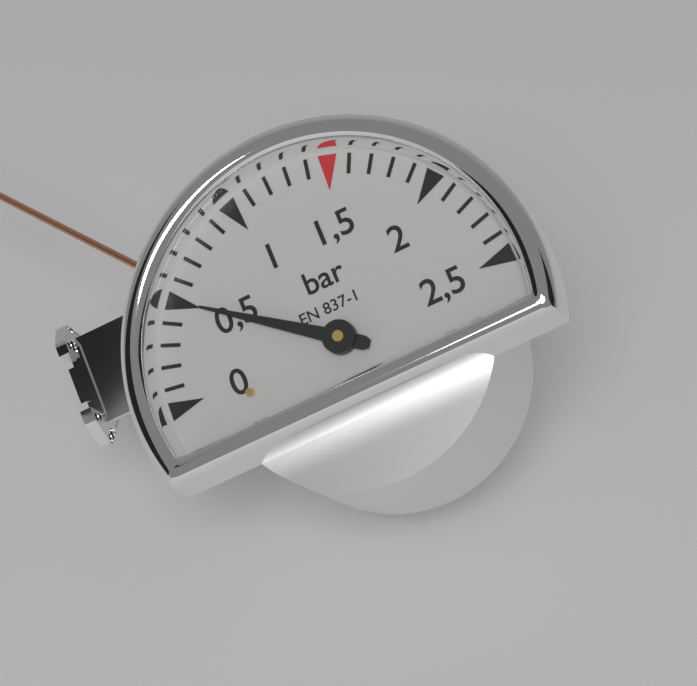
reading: 0.5 bar
